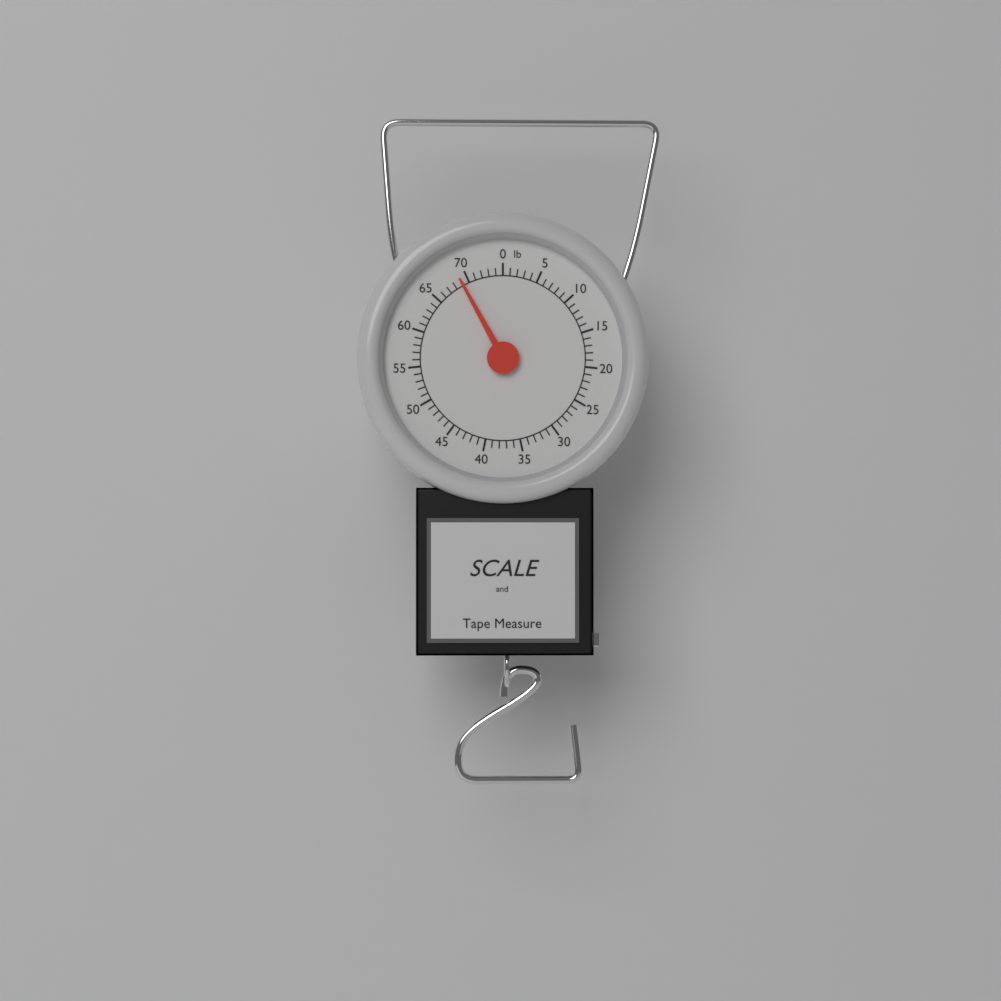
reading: 69 lb
